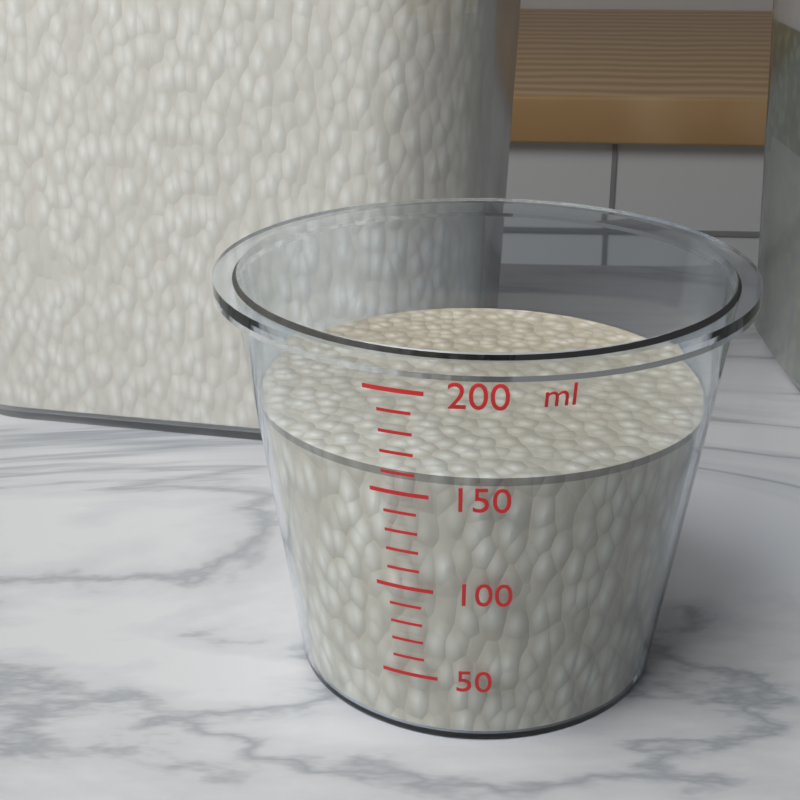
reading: 160 ml
